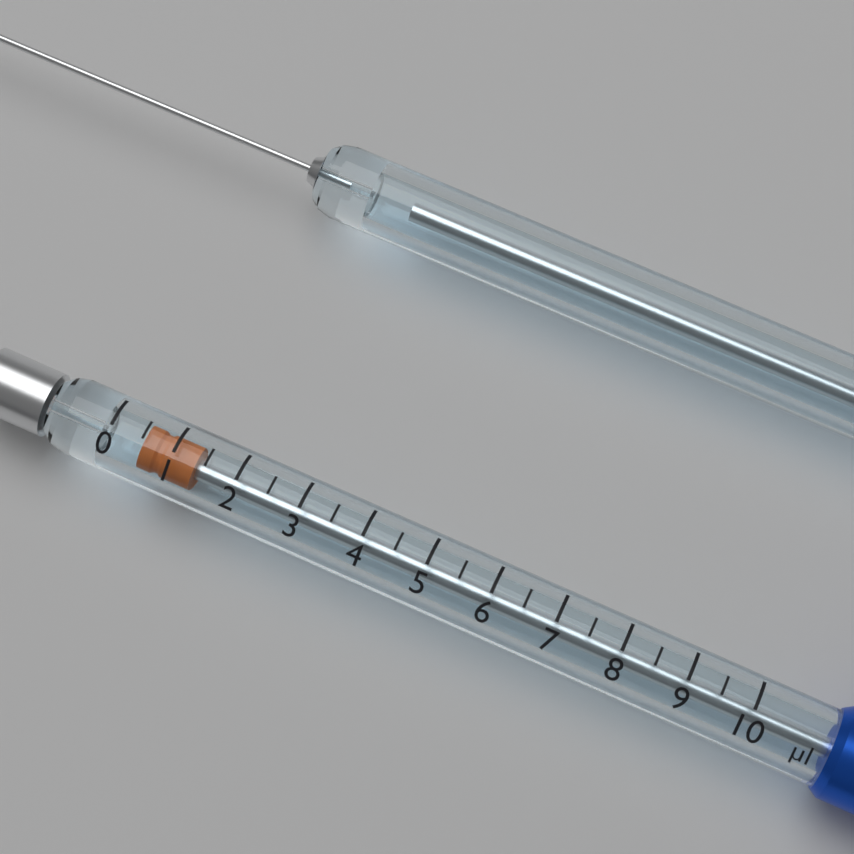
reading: 0.5 µl
